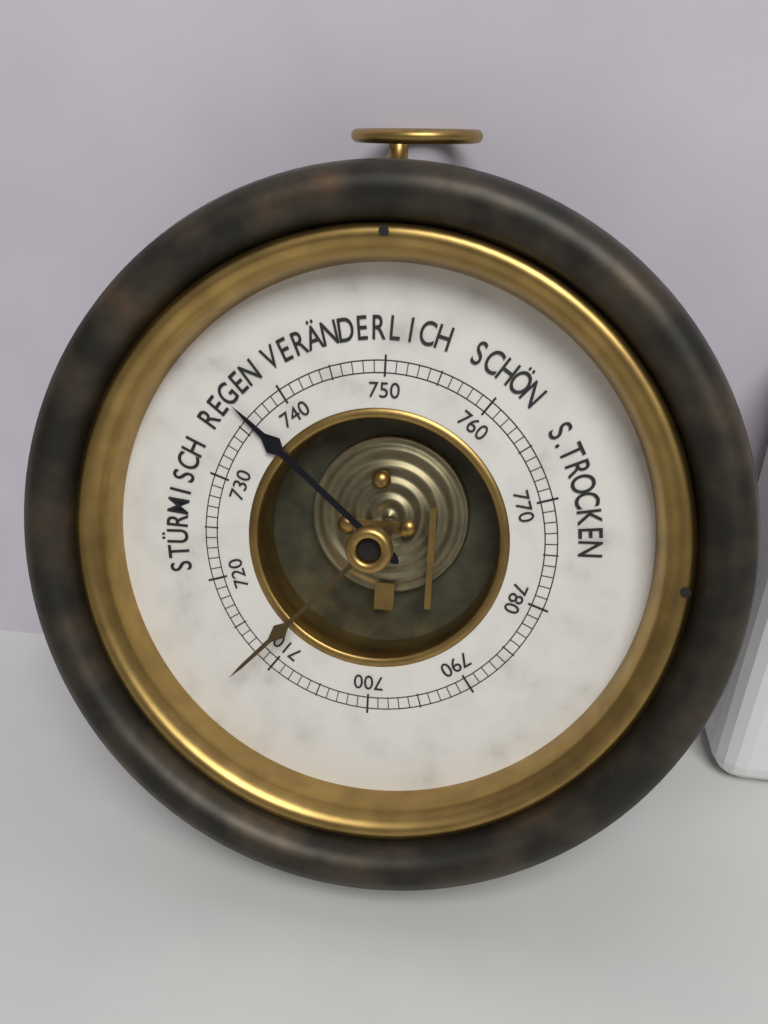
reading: 736 mmHg
